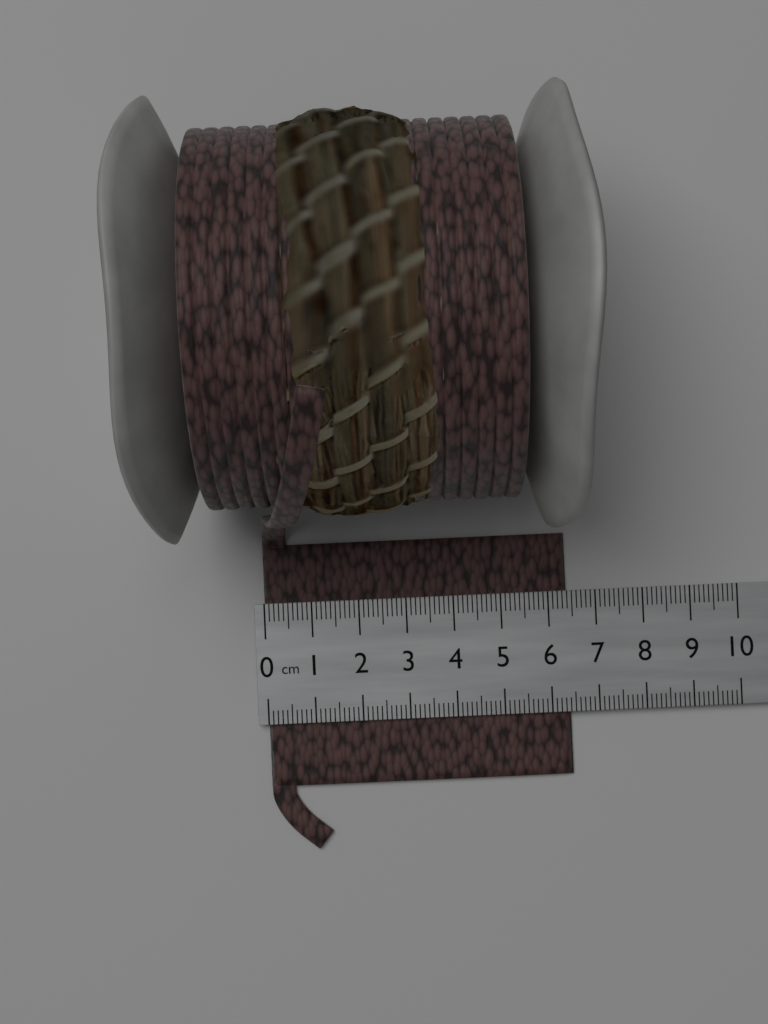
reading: 6.4 cm
